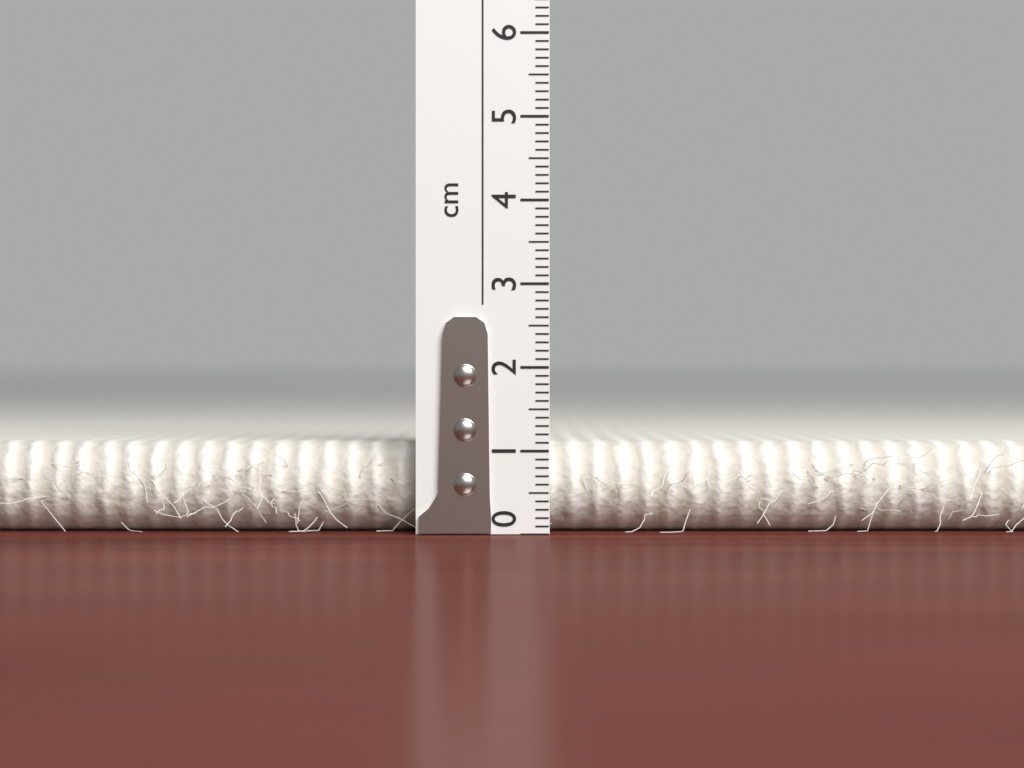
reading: 1.1 cm
